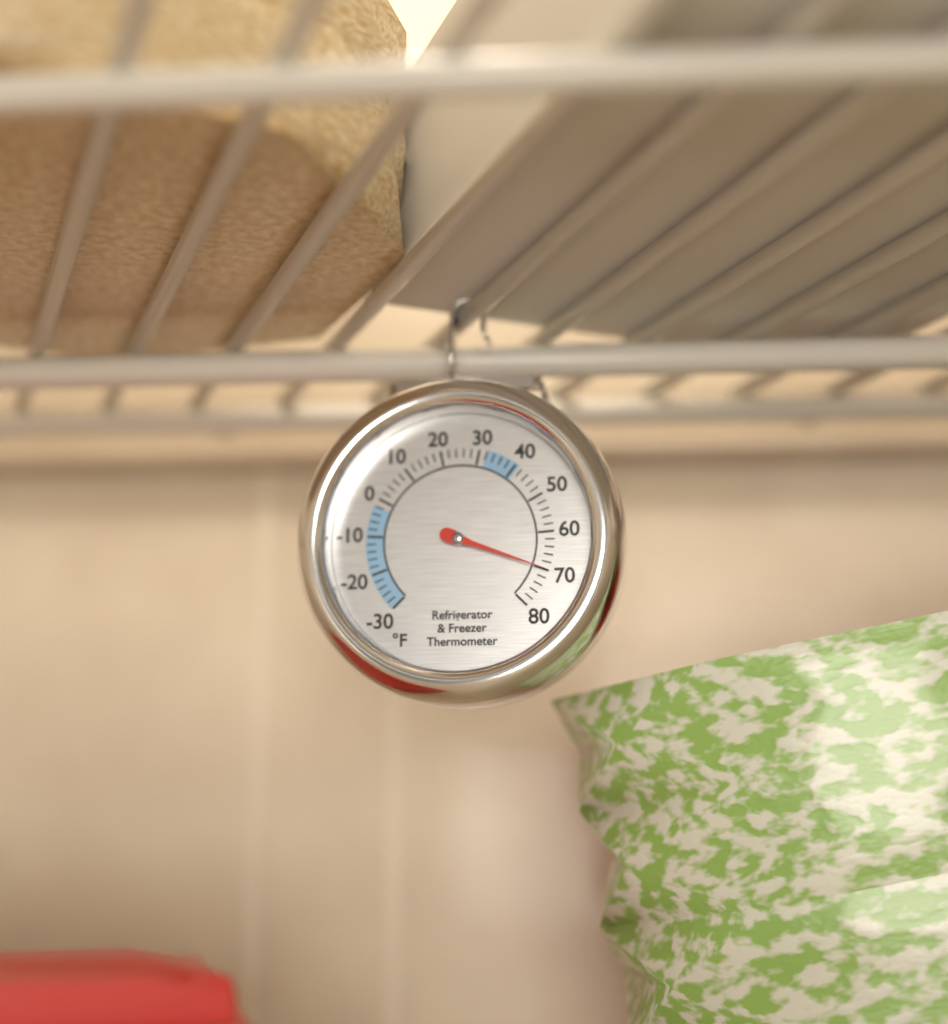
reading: 70 °F
